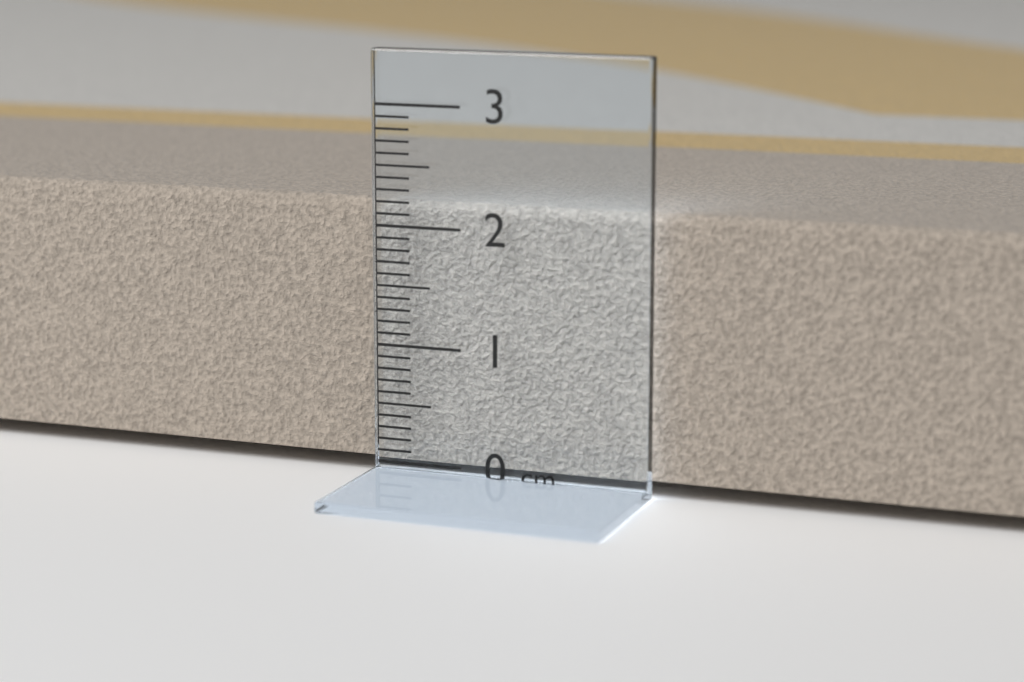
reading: 2.2 cm
